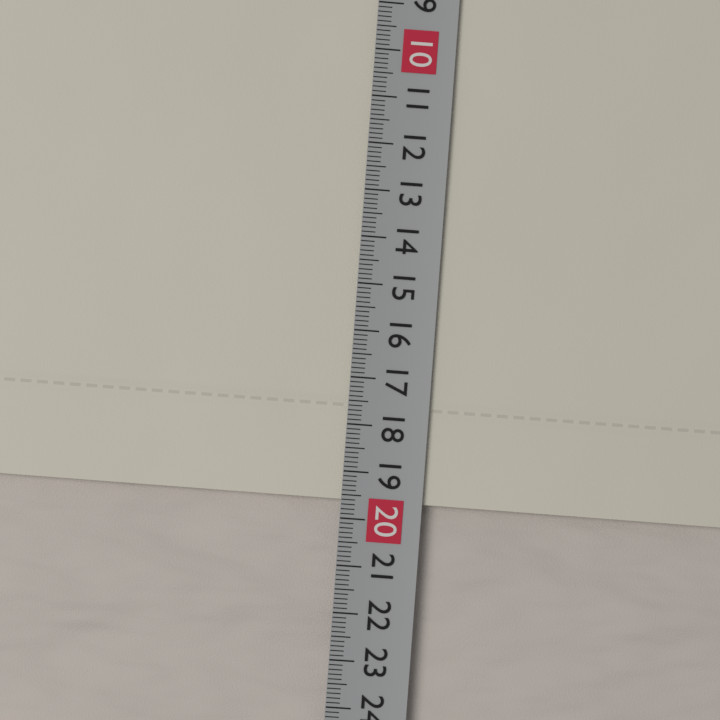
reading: 19.6 cm
